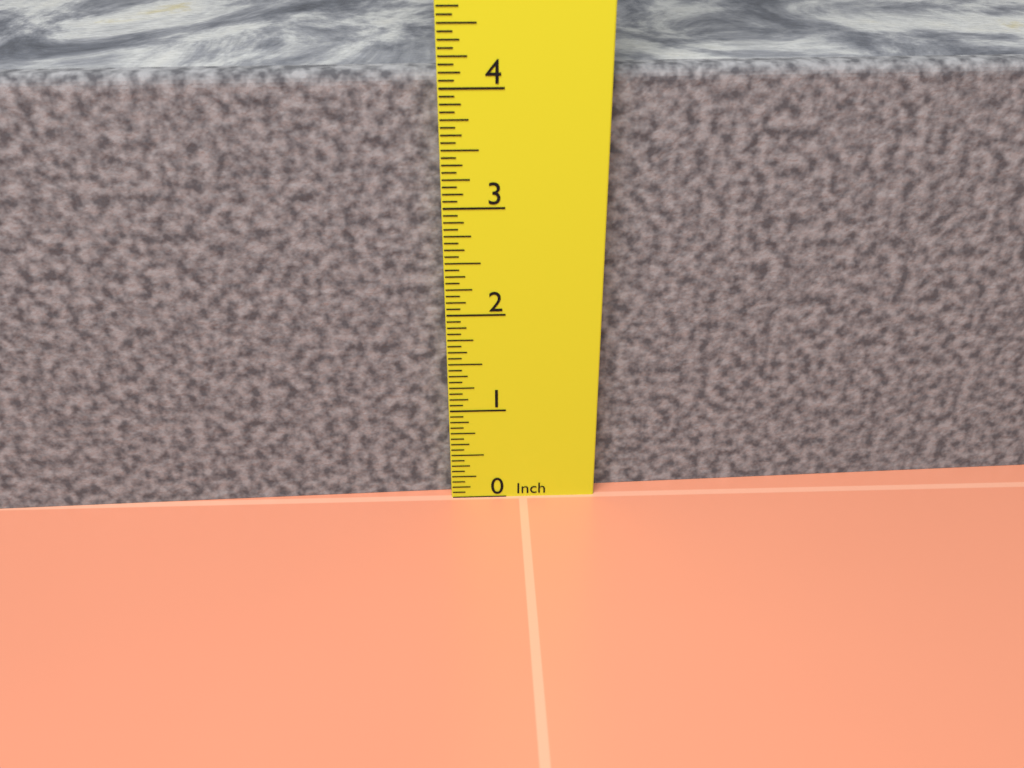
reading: 4.1250 in
